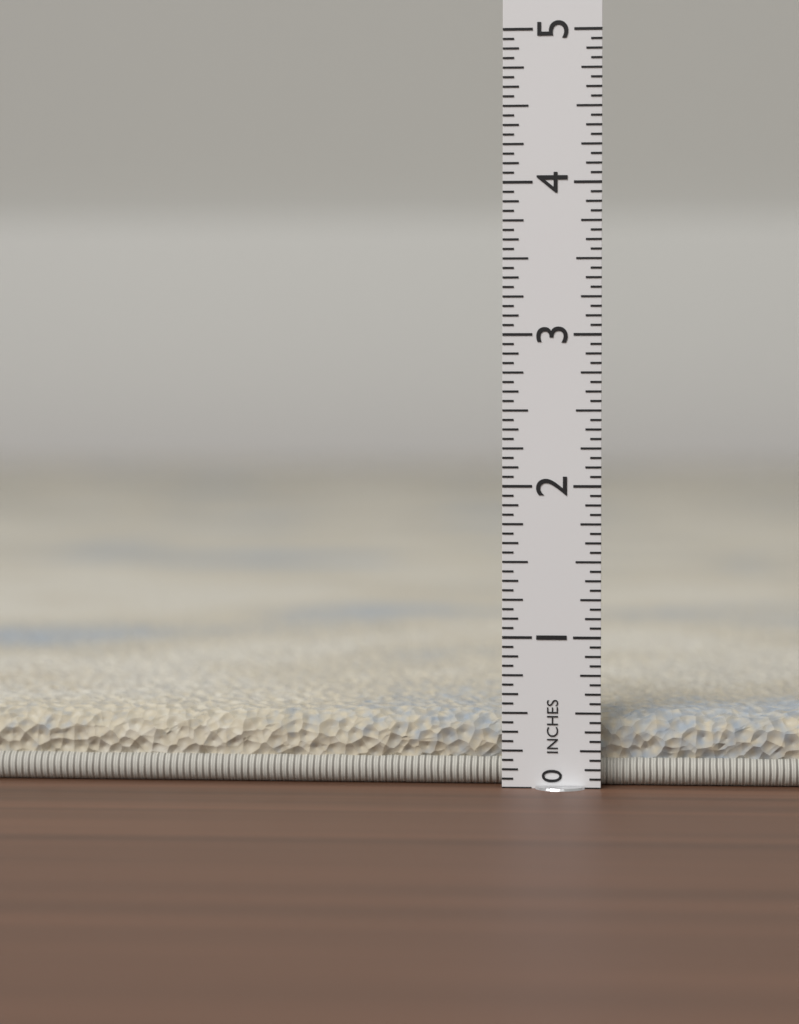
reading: 0.5000 in
